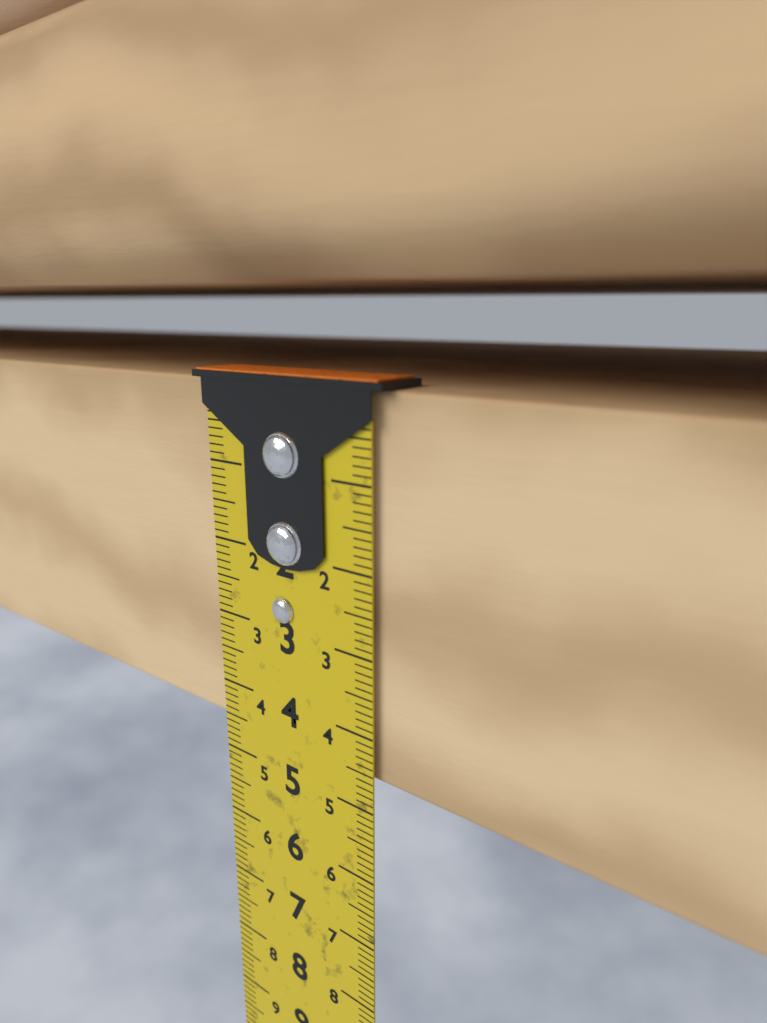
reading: 4.6 cm
